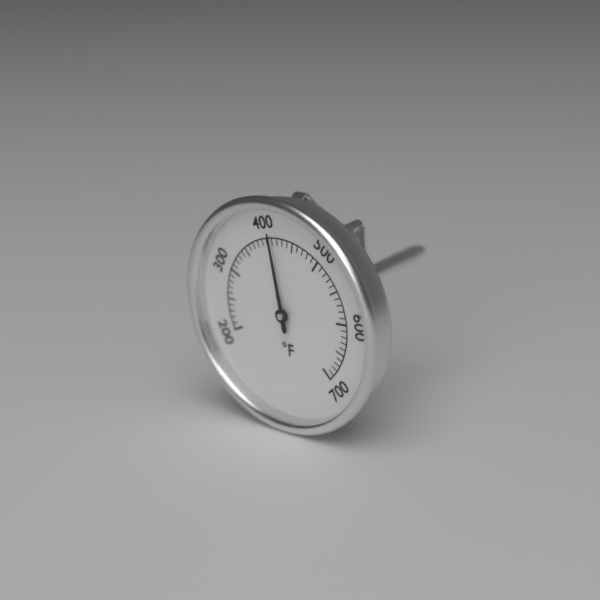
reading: 410 °F
